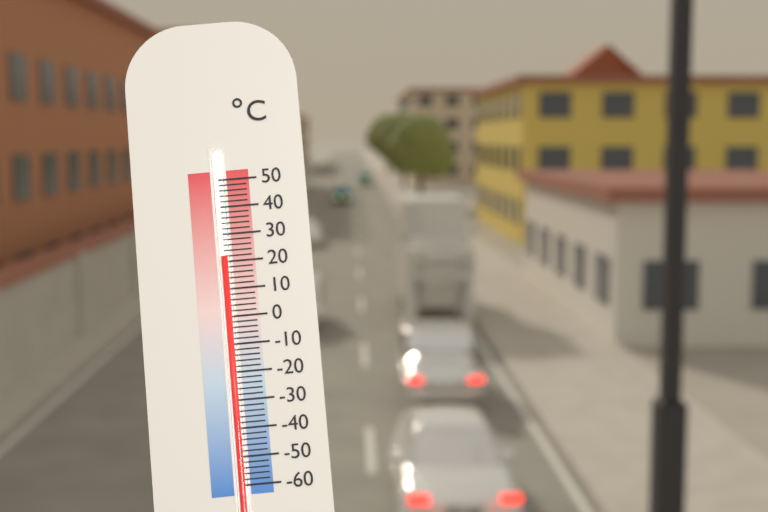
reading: 22 °C
